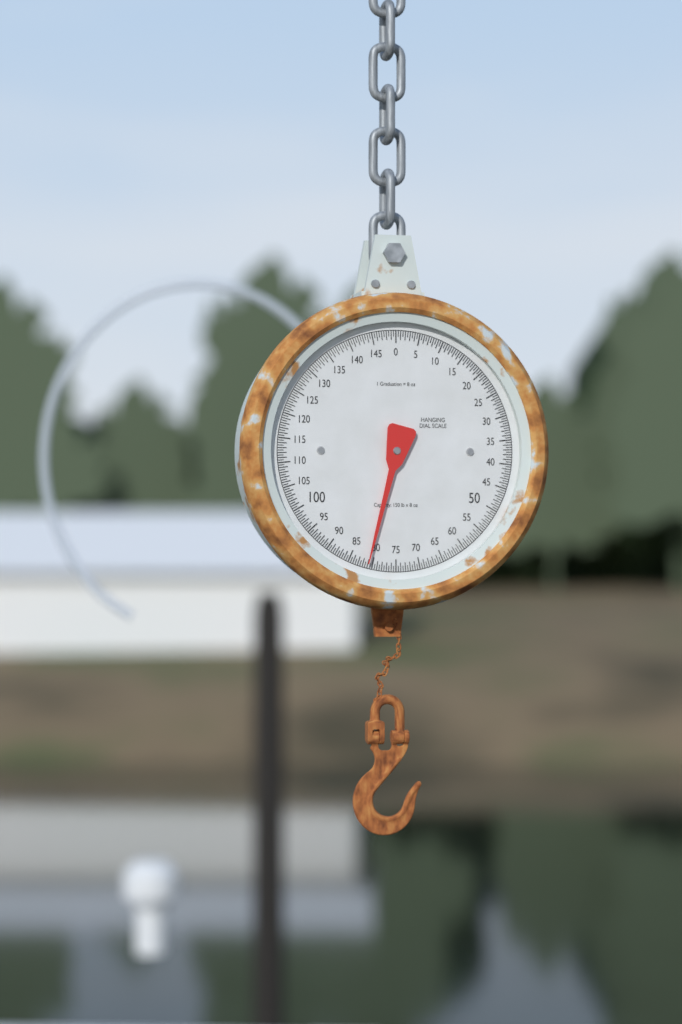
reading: 81.0 lb
